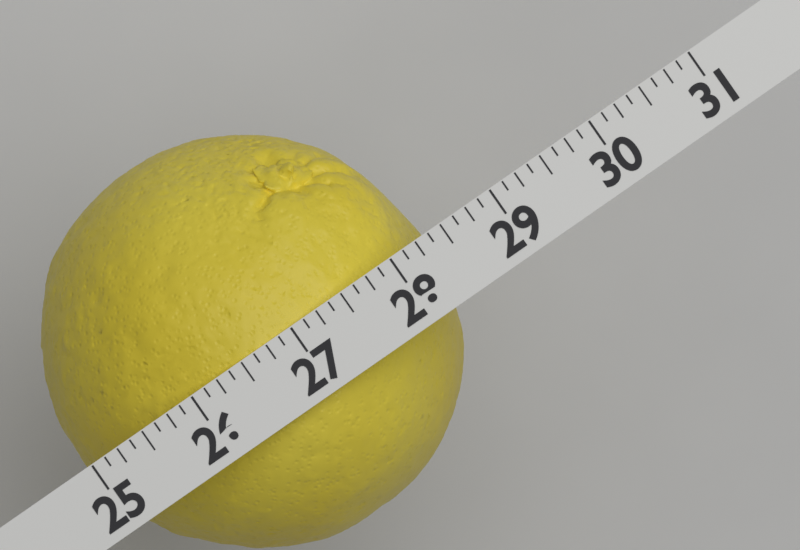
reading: 28.375 (no unit)
